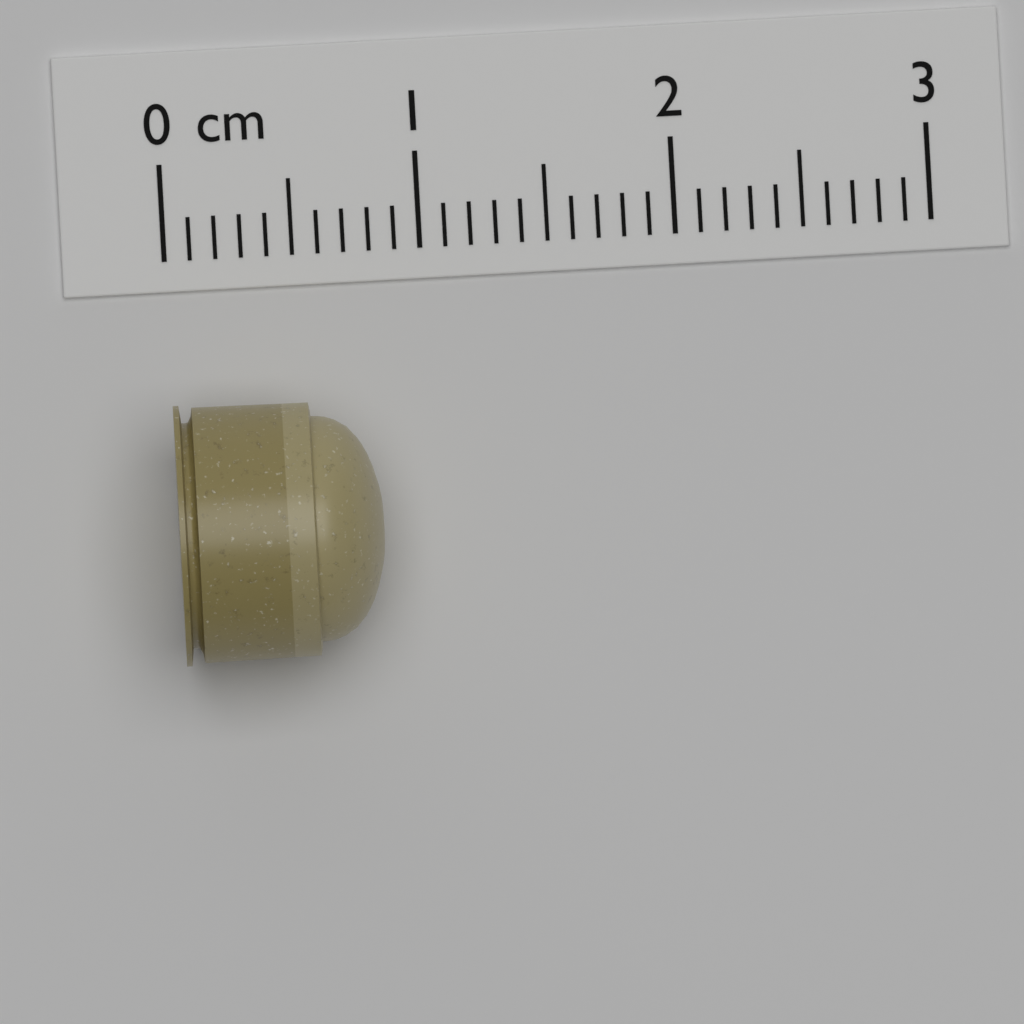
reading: 0.8 cm
